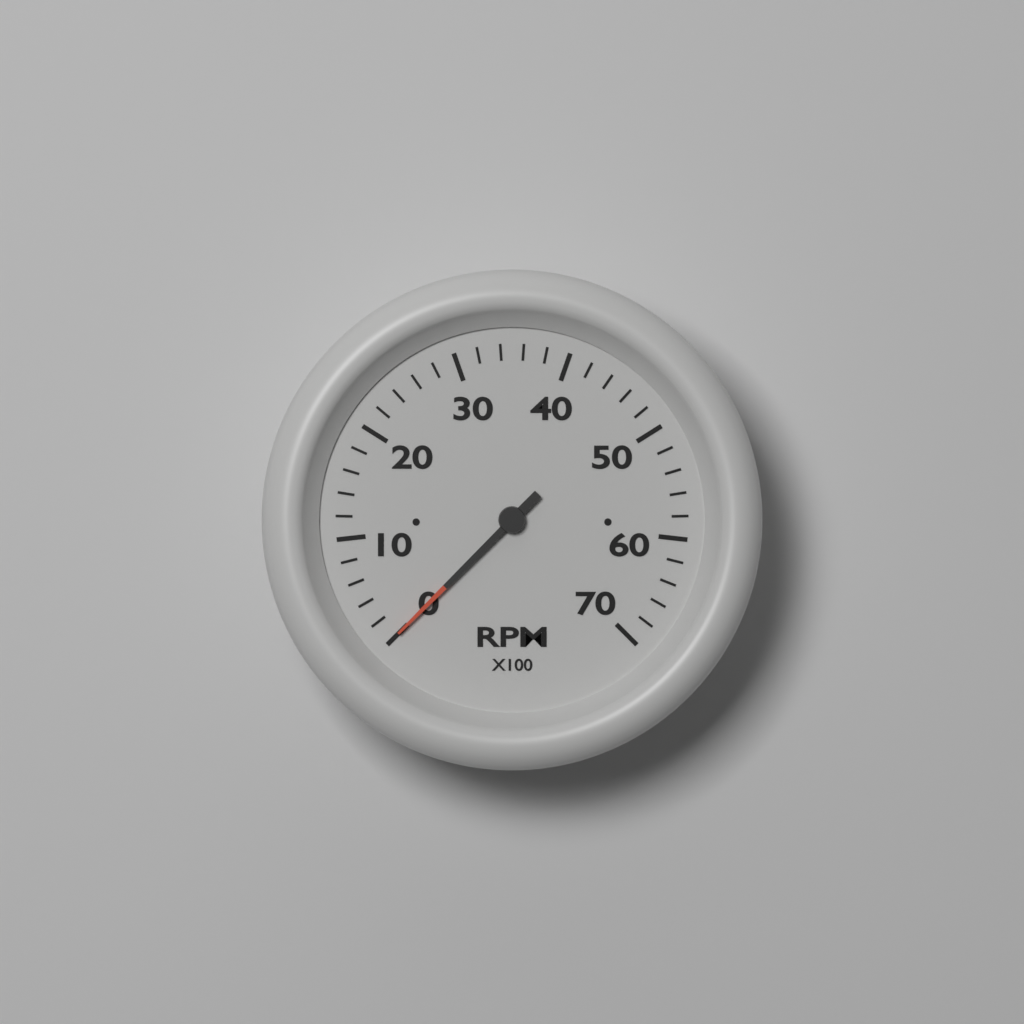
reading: 0 RPM
